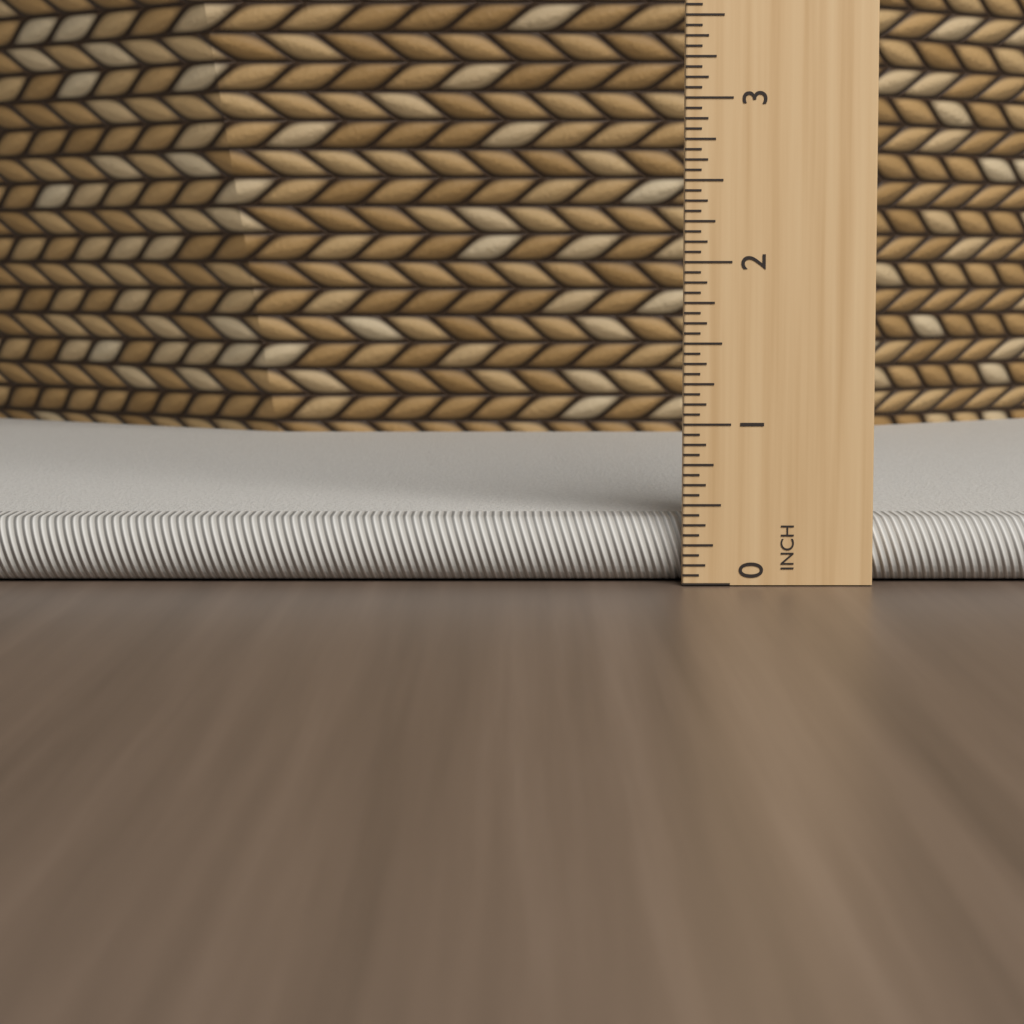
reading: 0.4000 in
